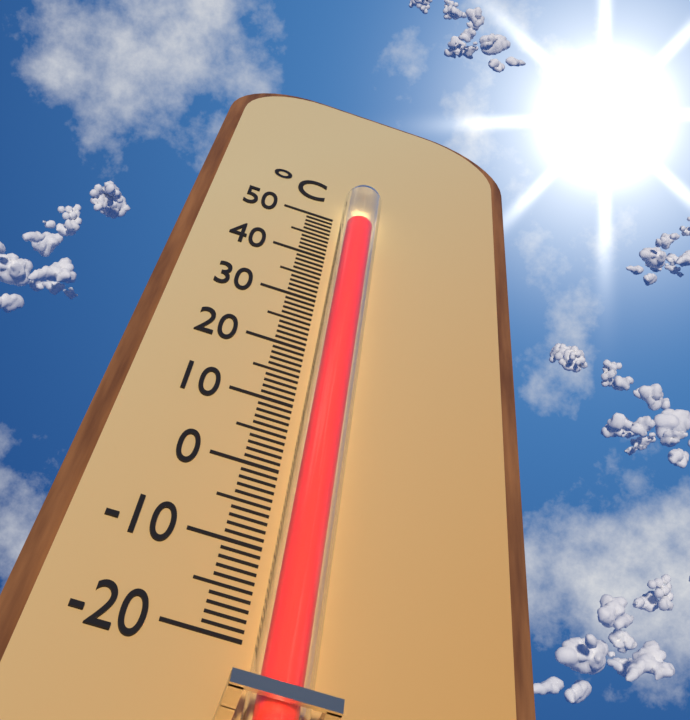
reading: 45 °C
